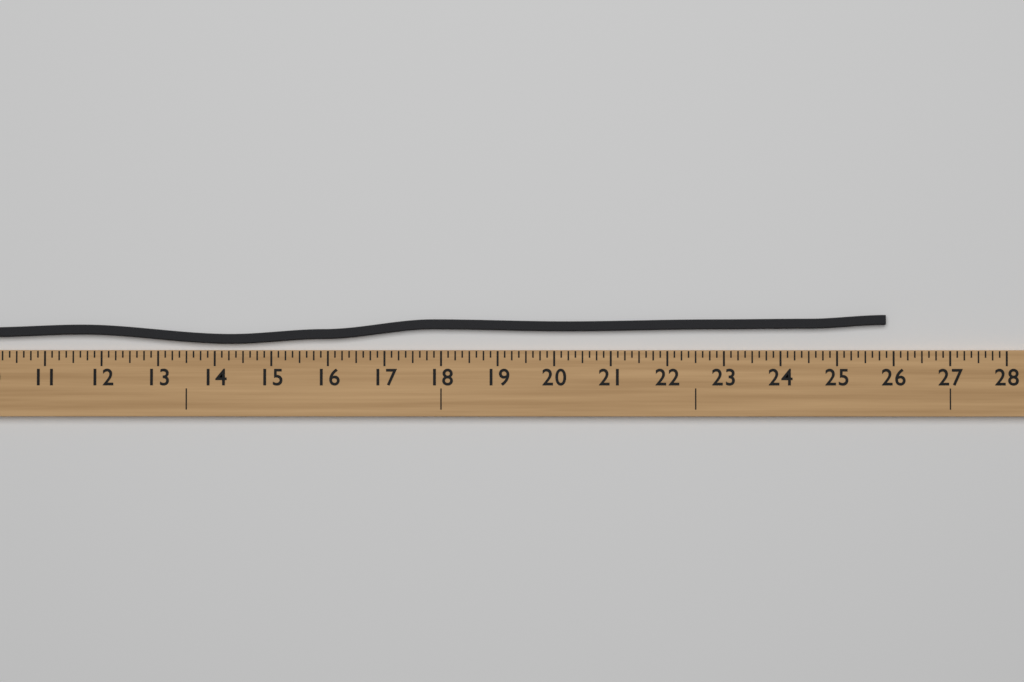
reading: 25.875 (no unit)
